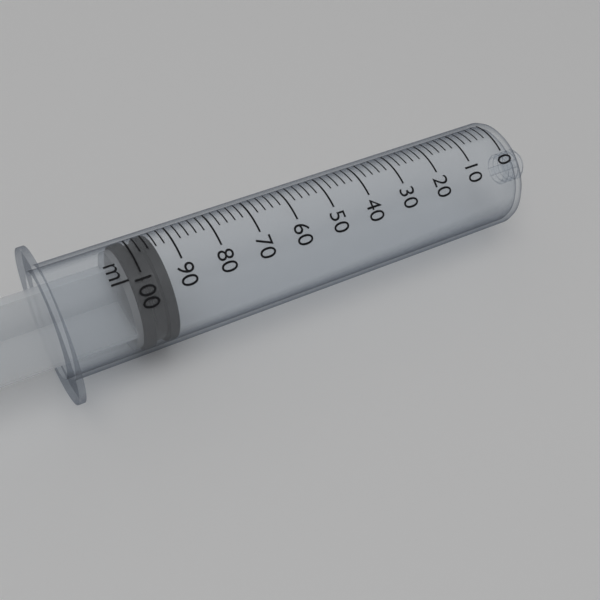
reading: 94 ml
